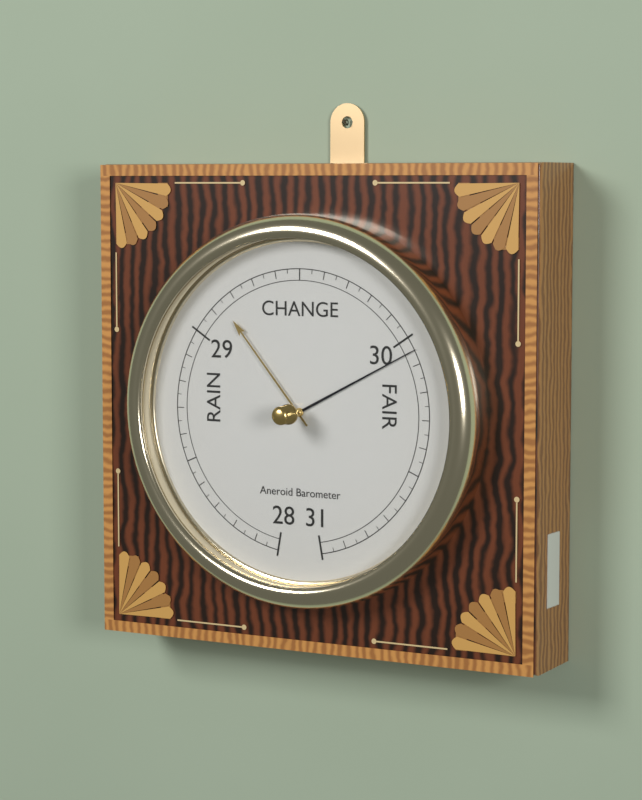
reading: 30.05 inHg
